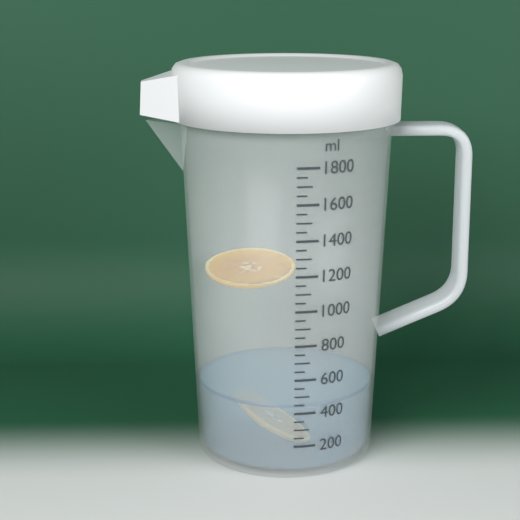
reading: 450 ml
